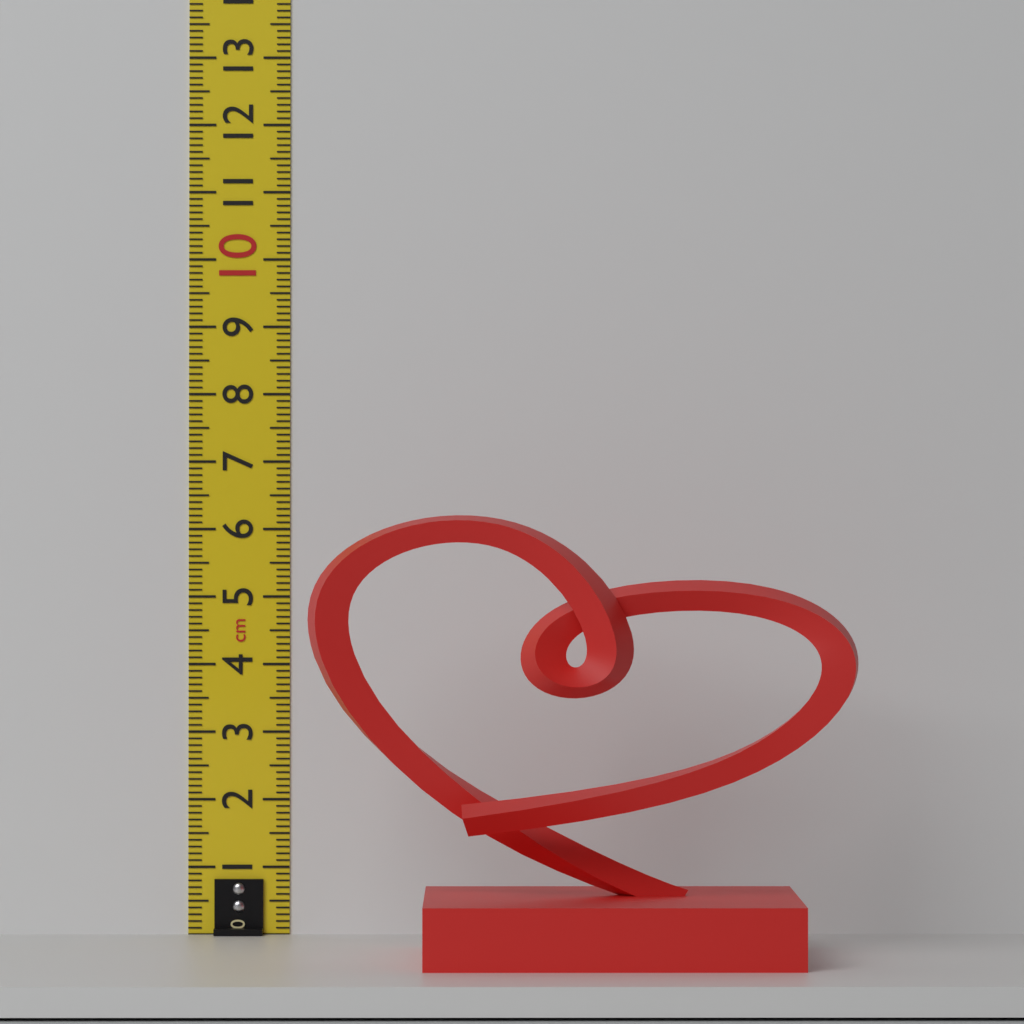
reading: 6.2 cm
